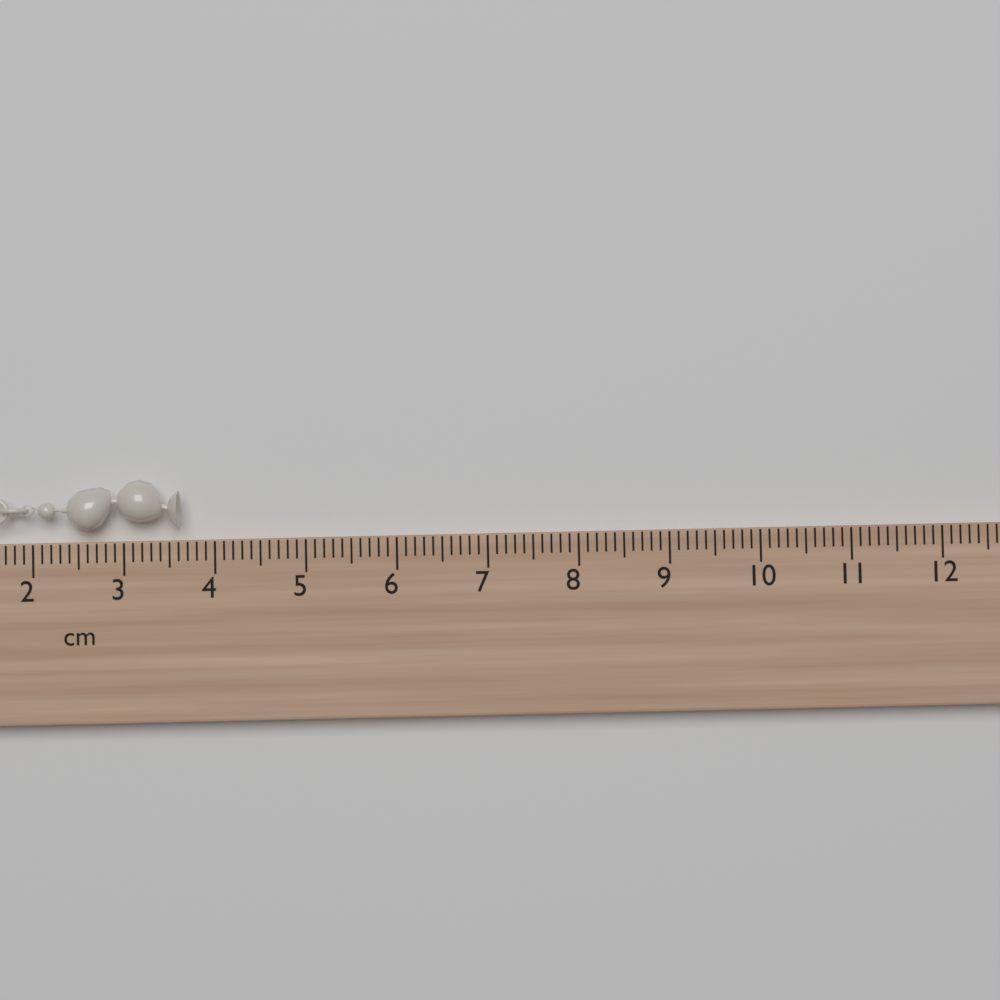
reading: 3.6 cm
